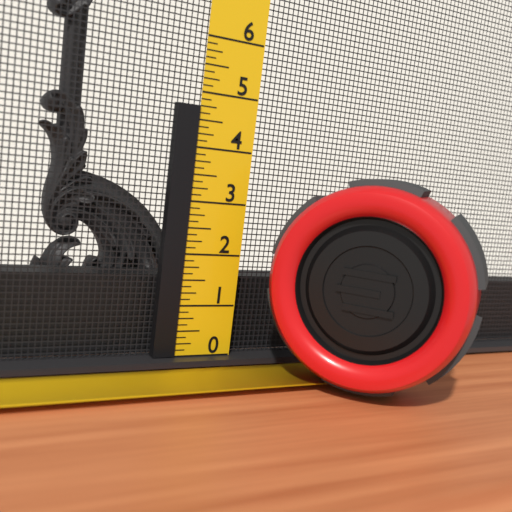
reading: 4.750 (no unit)
